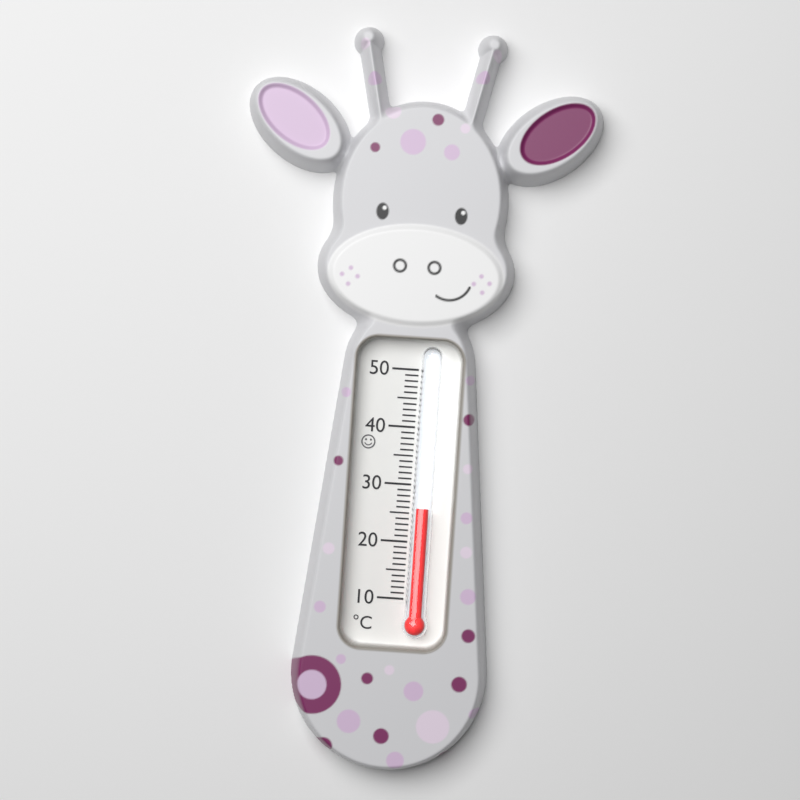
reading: 26 °C
